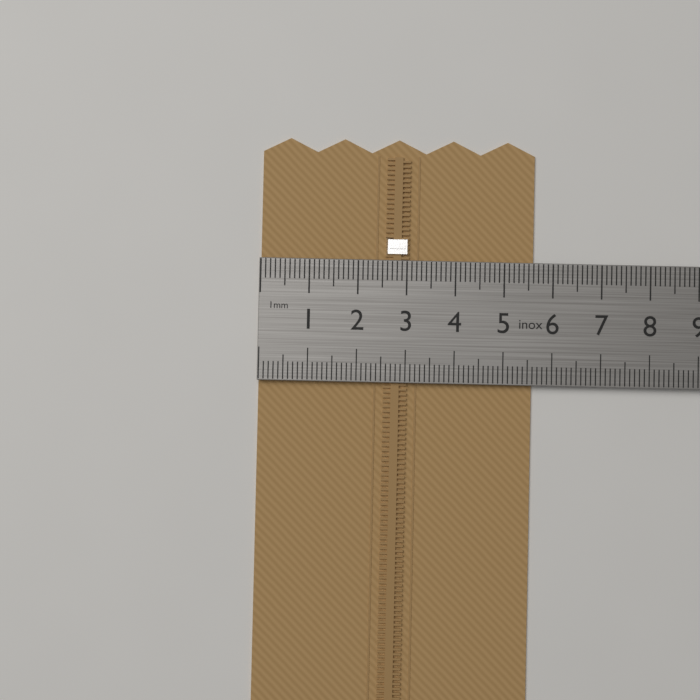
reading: 5.6 cm
